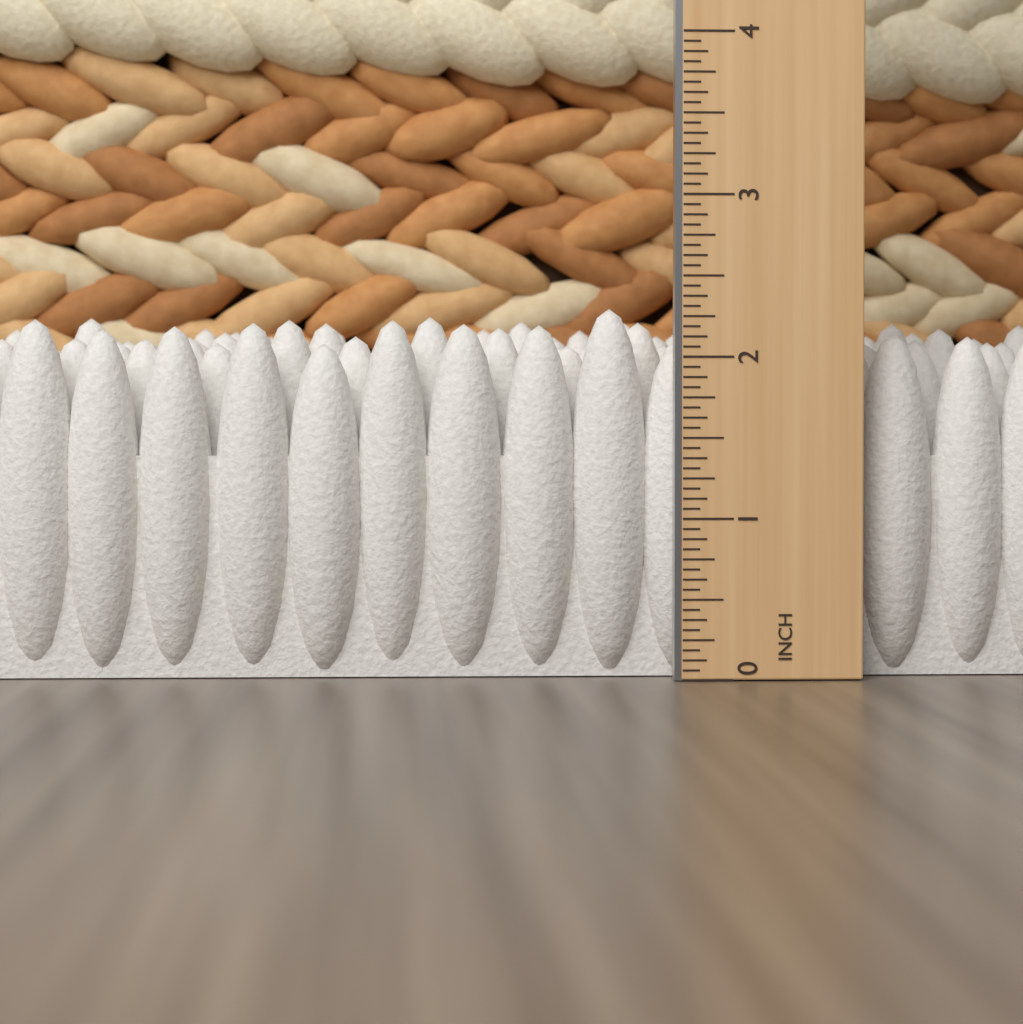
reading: 2.3125 in
